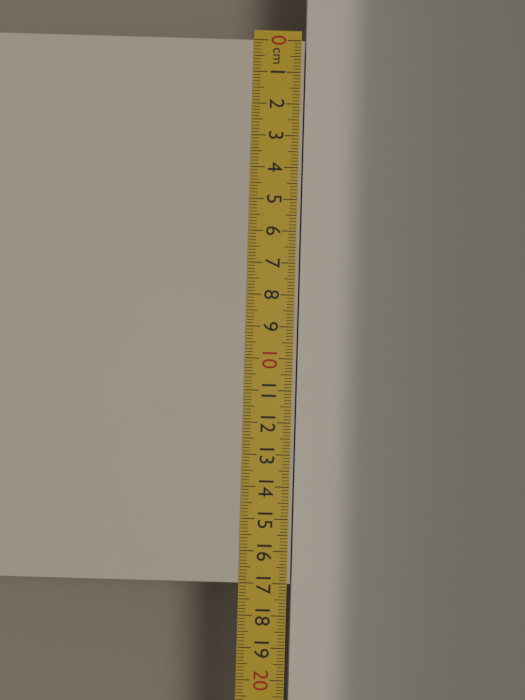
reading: 17.0 cm
